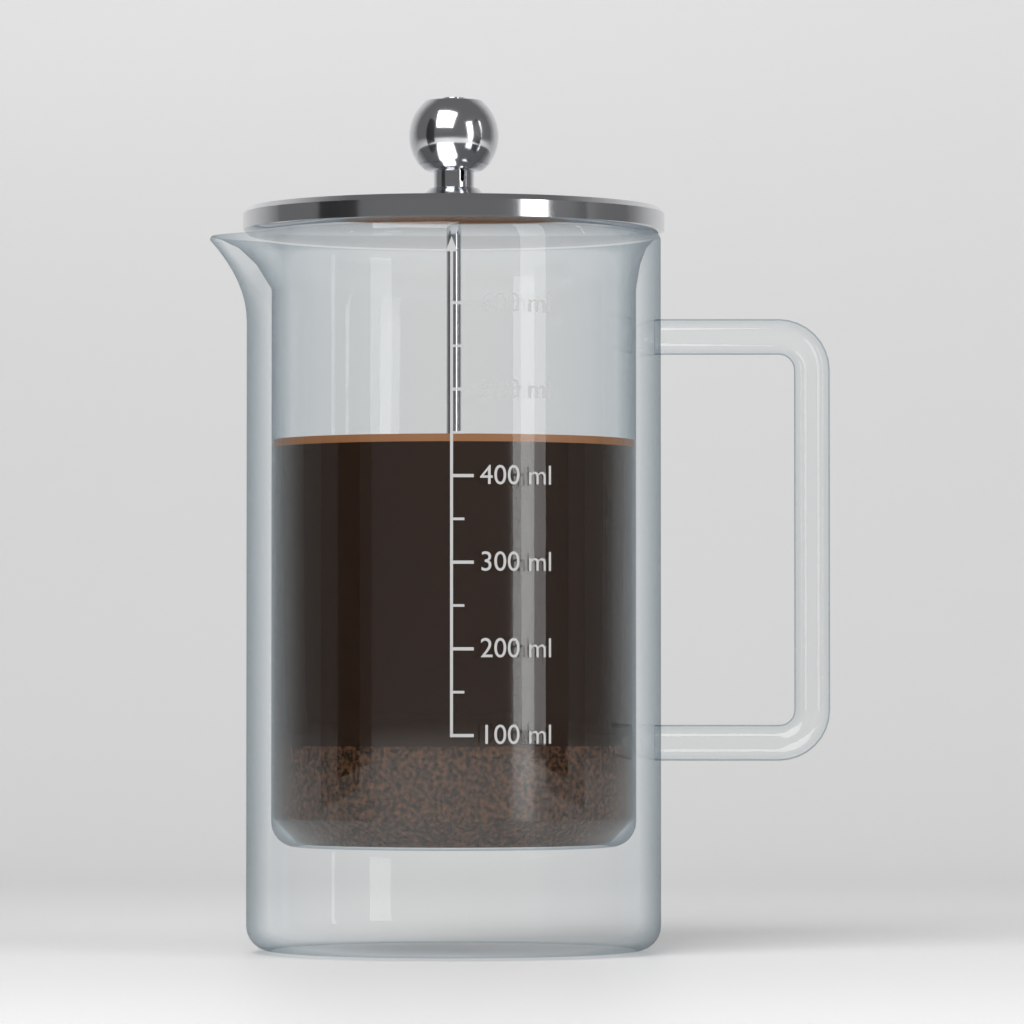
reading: 450 ml
